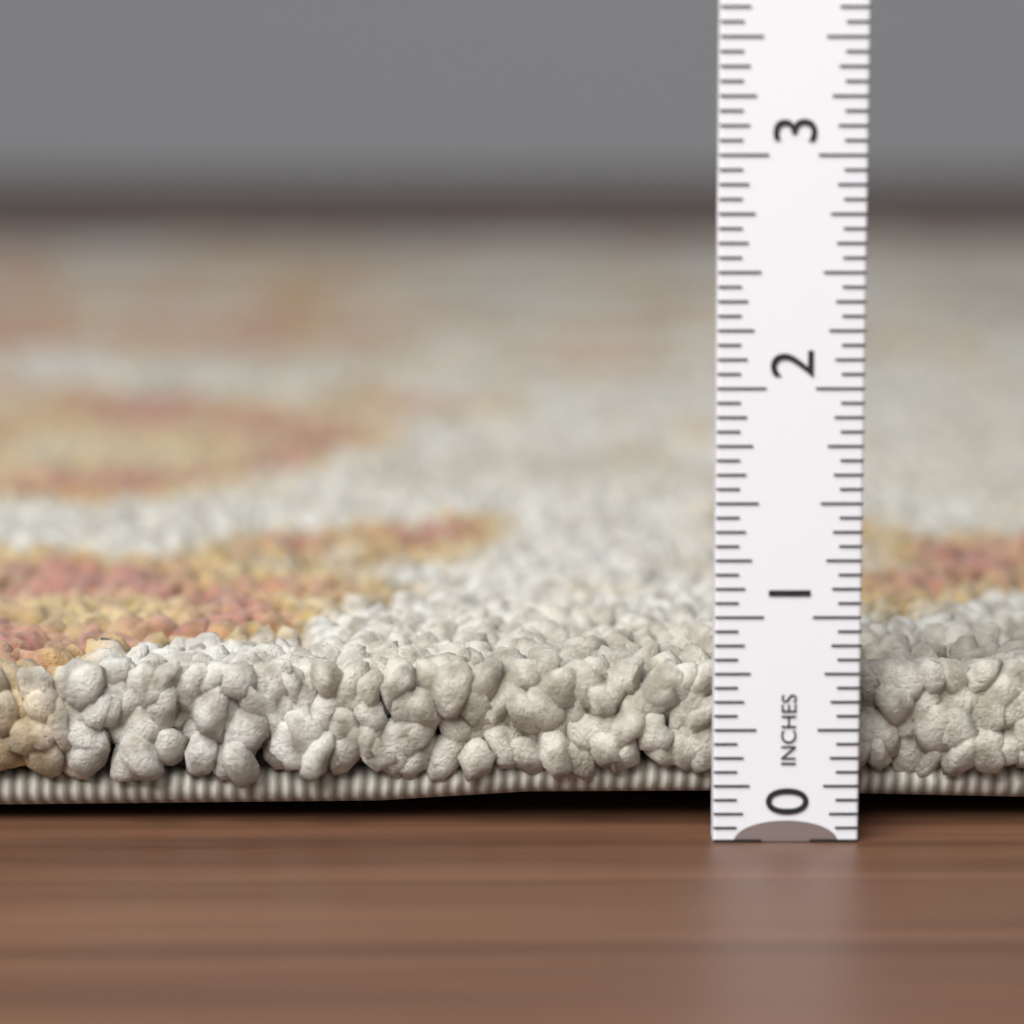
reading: 0.7500 in
